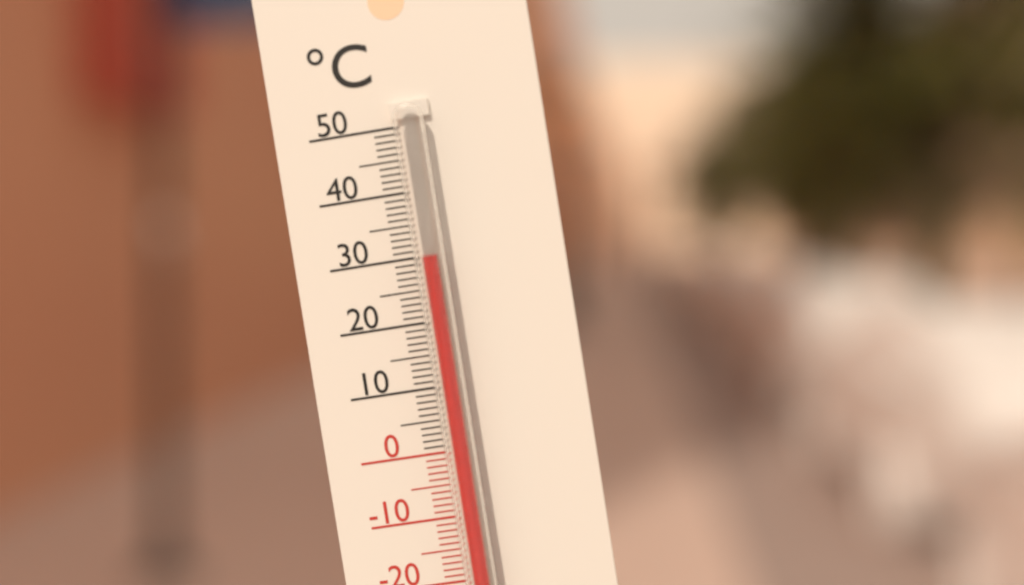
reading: 30 °C
